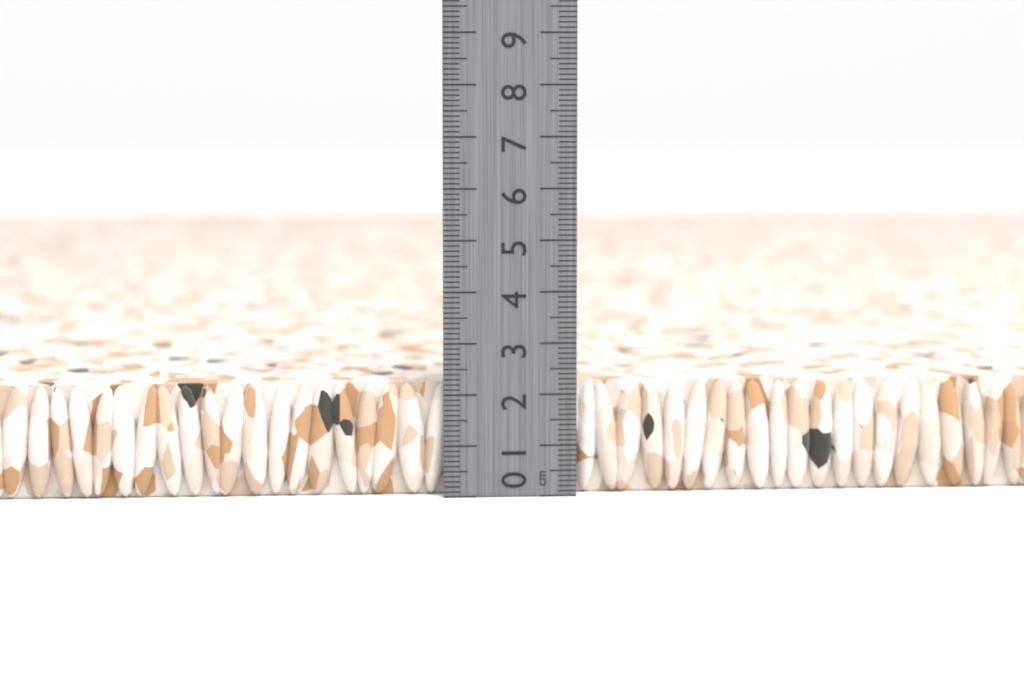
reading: 2.2 cm
